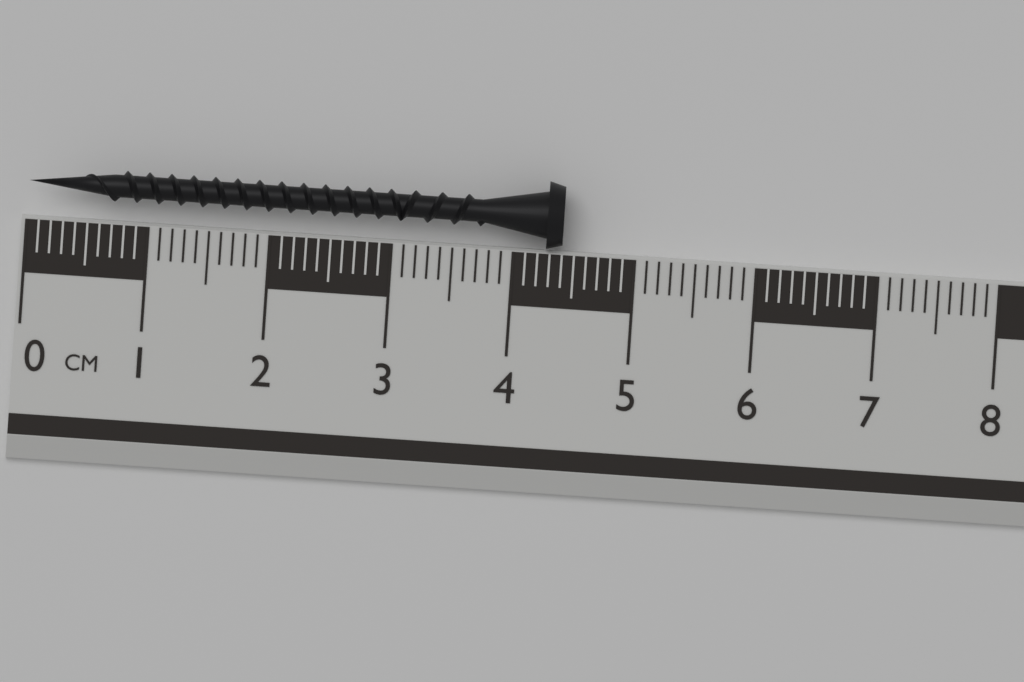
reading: 4.4 cm
